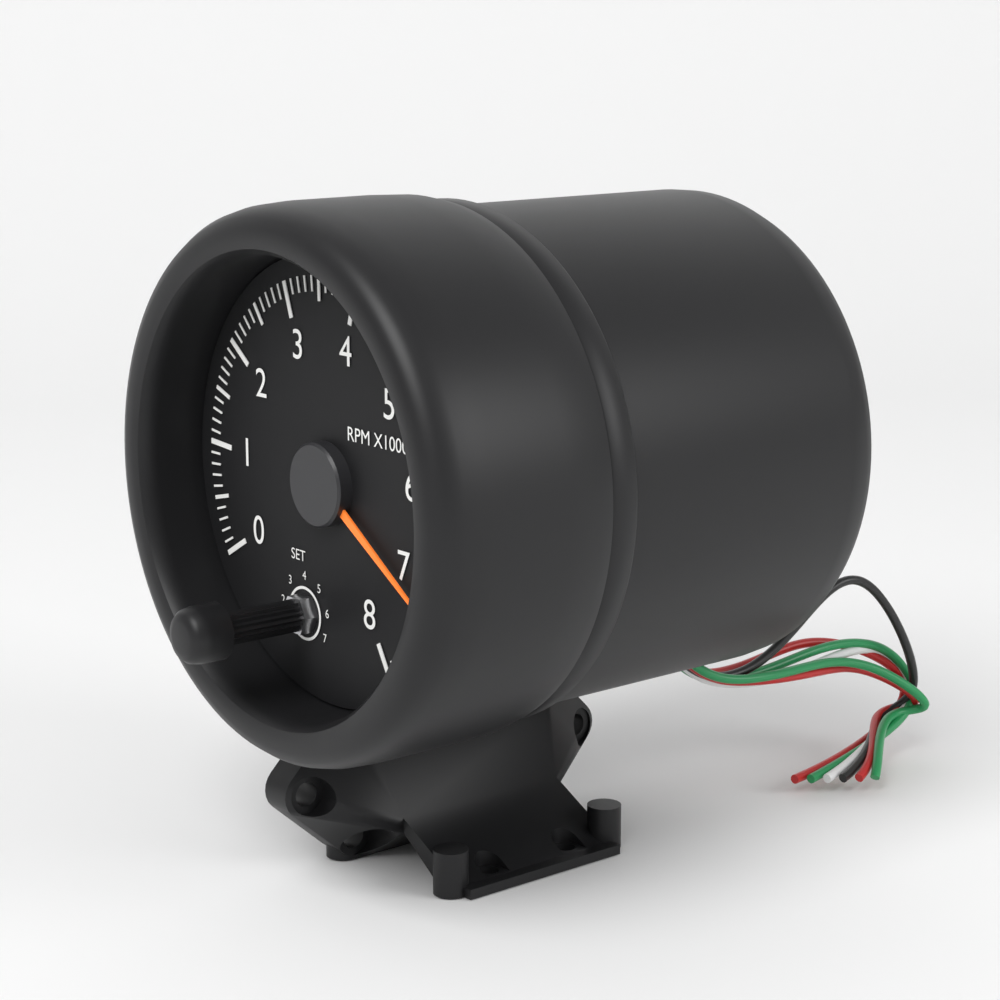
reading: 7.2 RPM x1000
